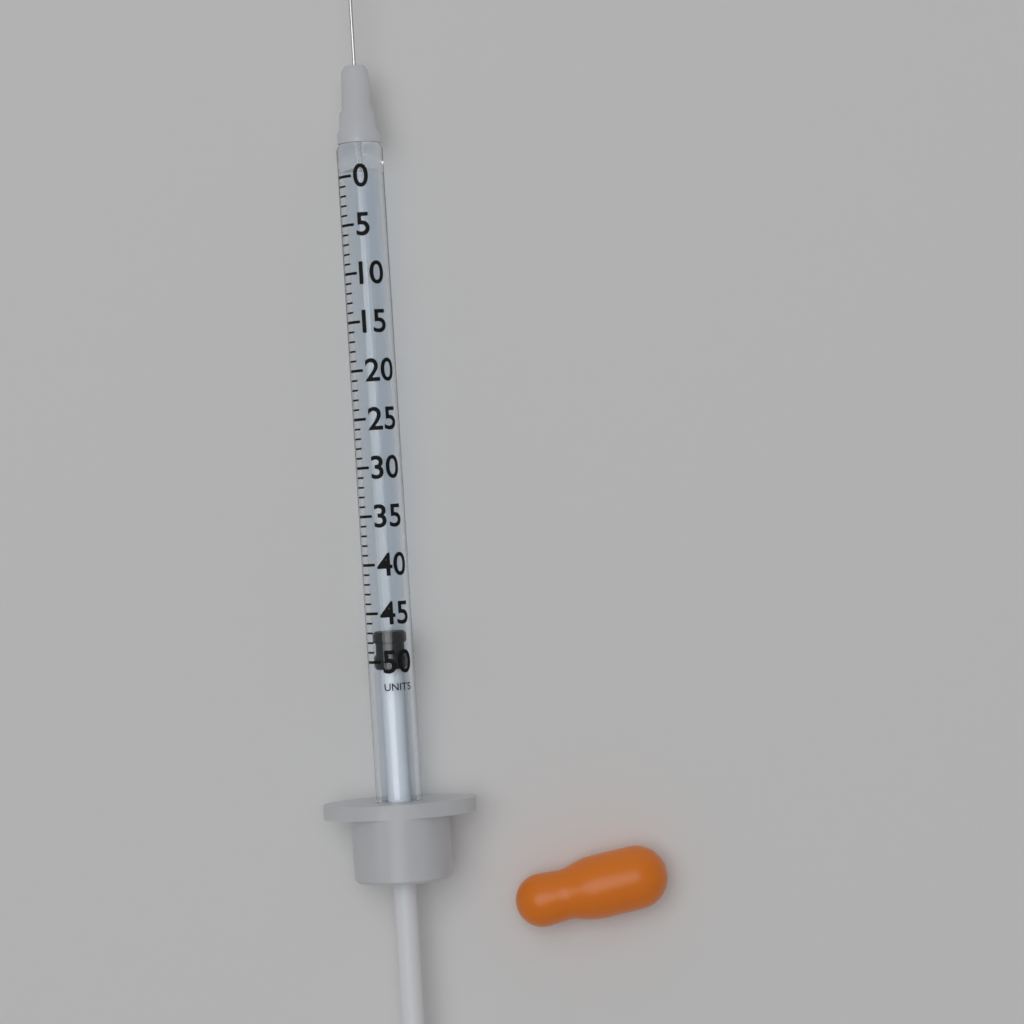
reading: 47 units
